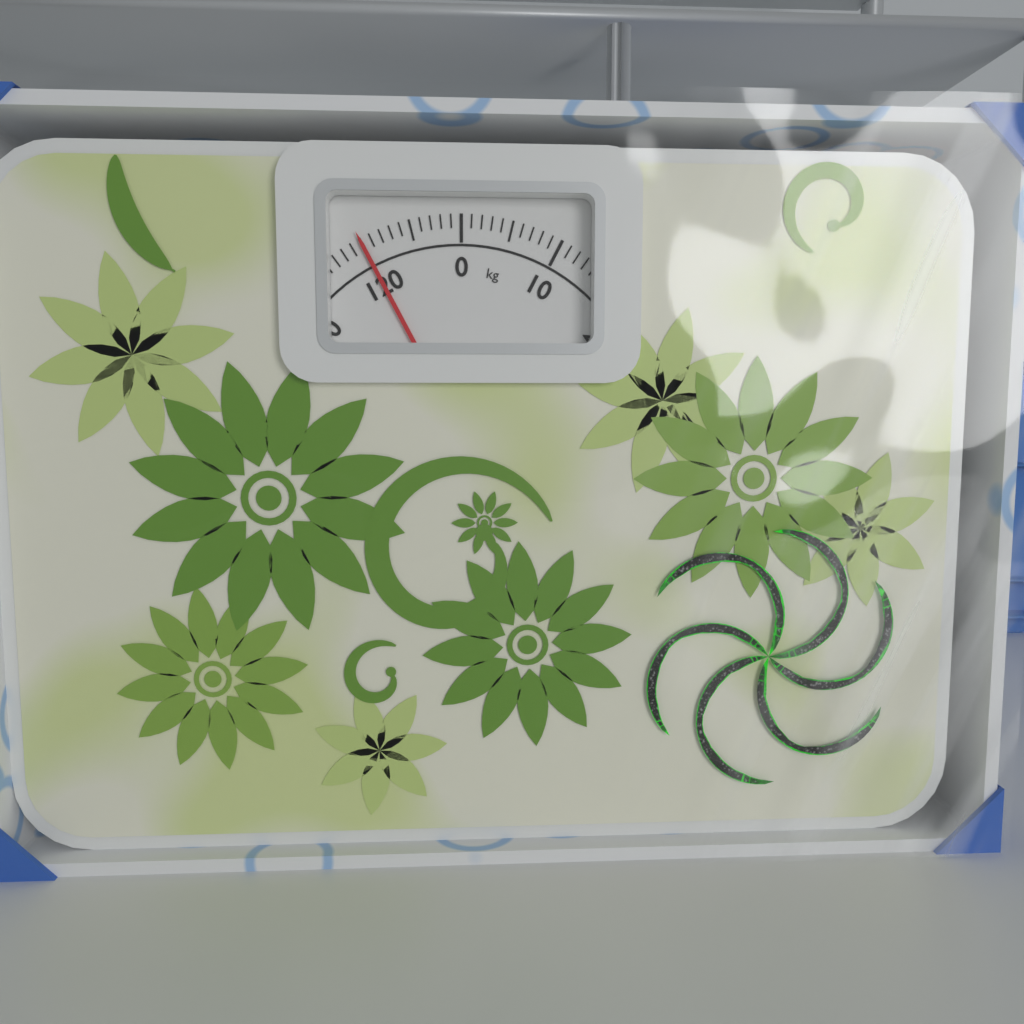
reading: 120 kg
